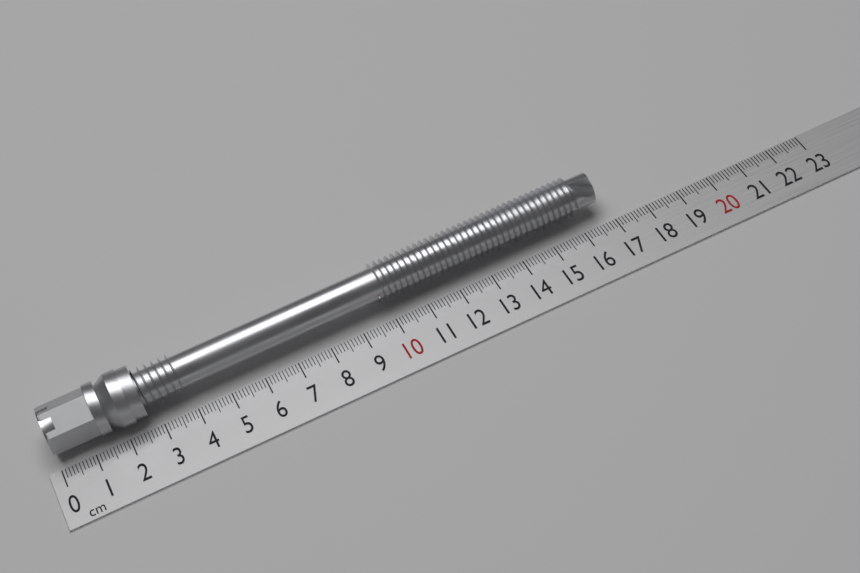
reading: 16.8 cm
